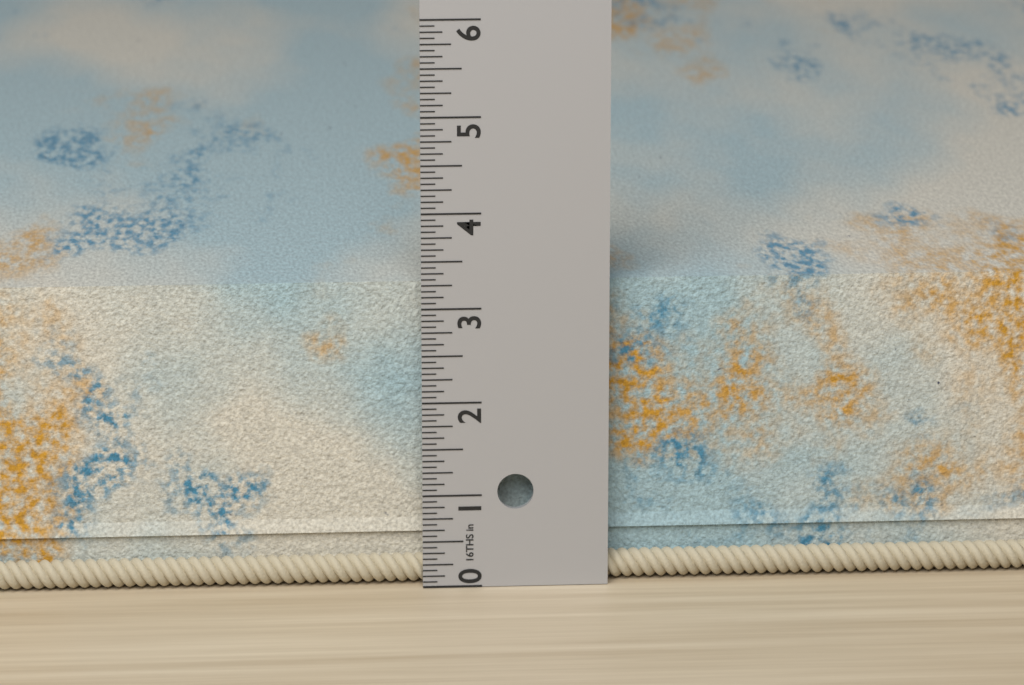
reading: 3.3125 in
